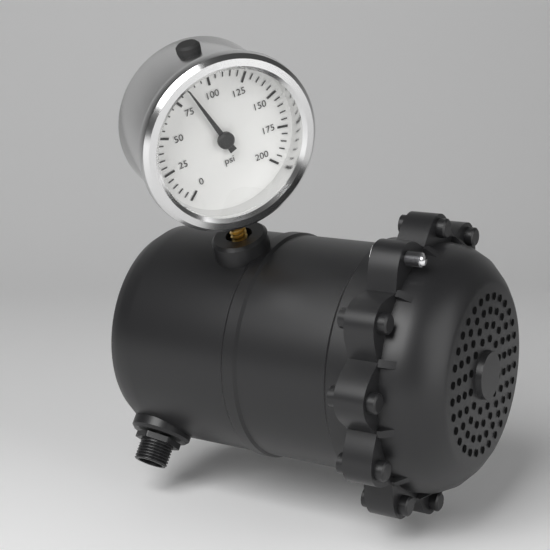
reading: 85 psi
